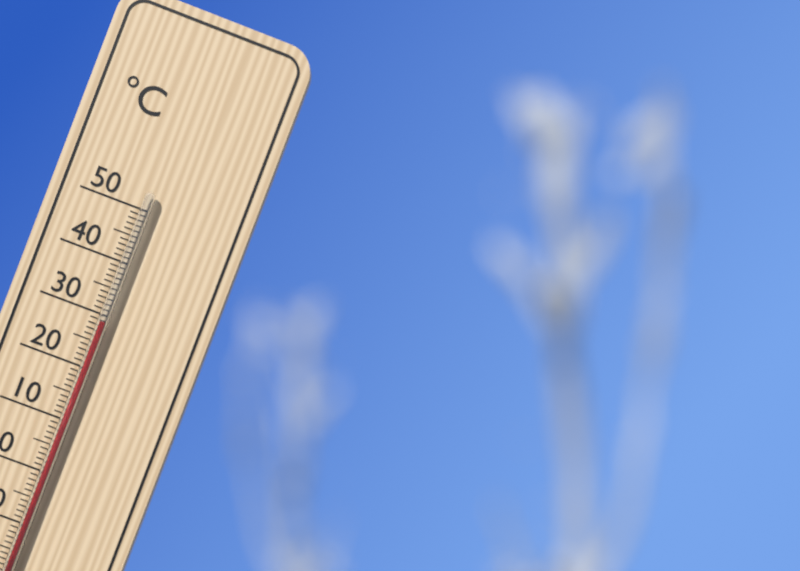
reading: 29 °C
